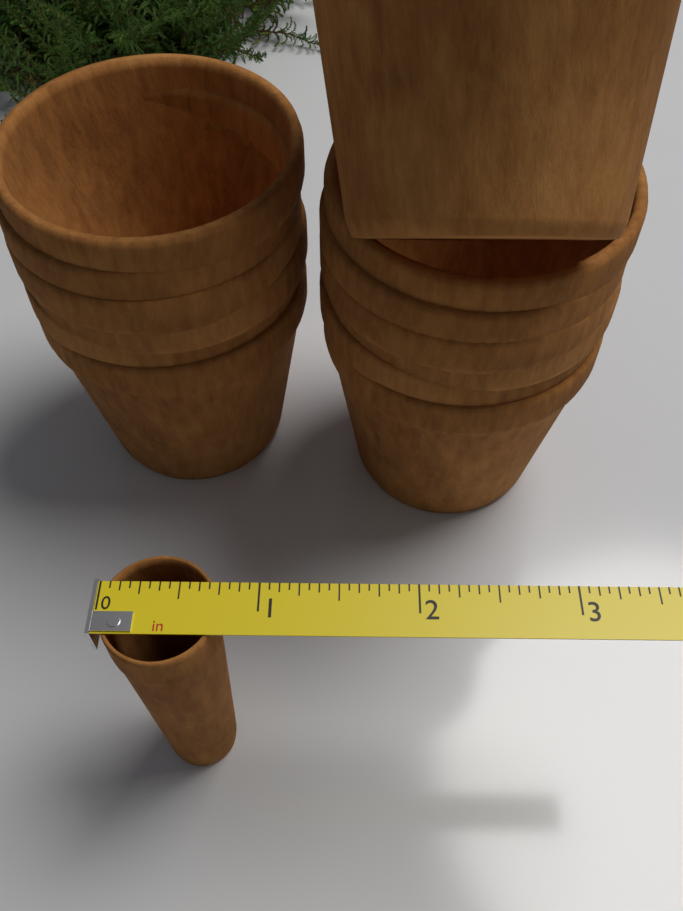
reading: 0.7500 in
